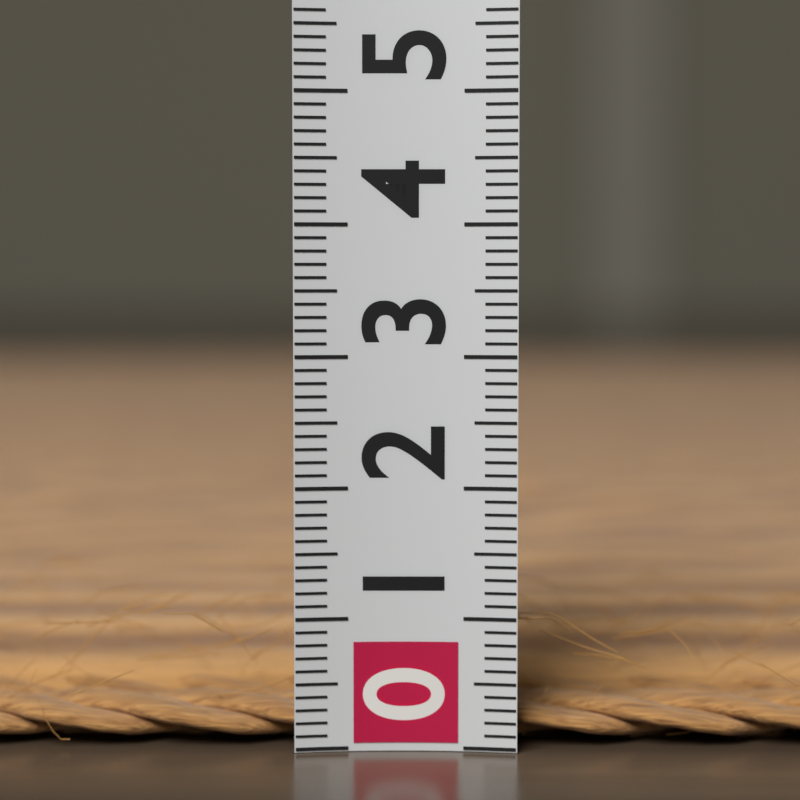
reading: 0.3 (no unit)
